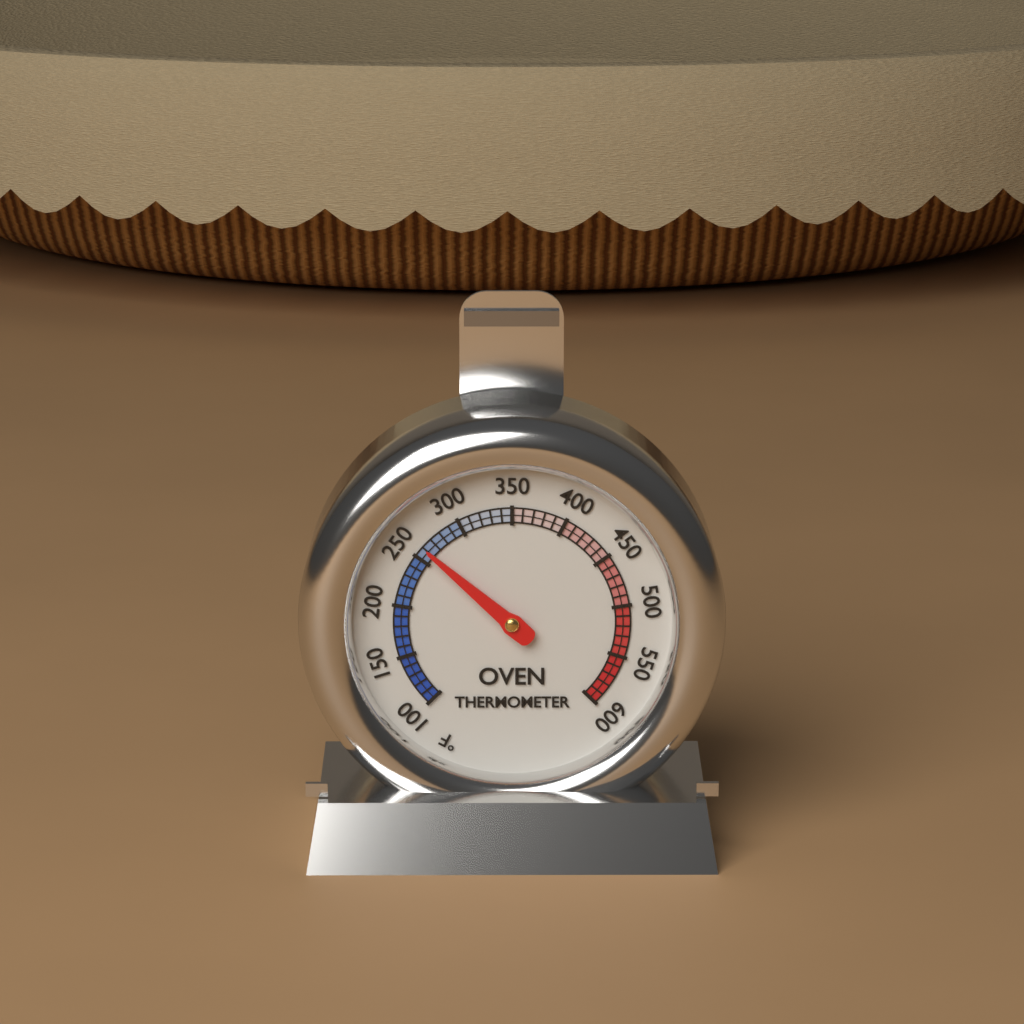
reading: 260 °F
